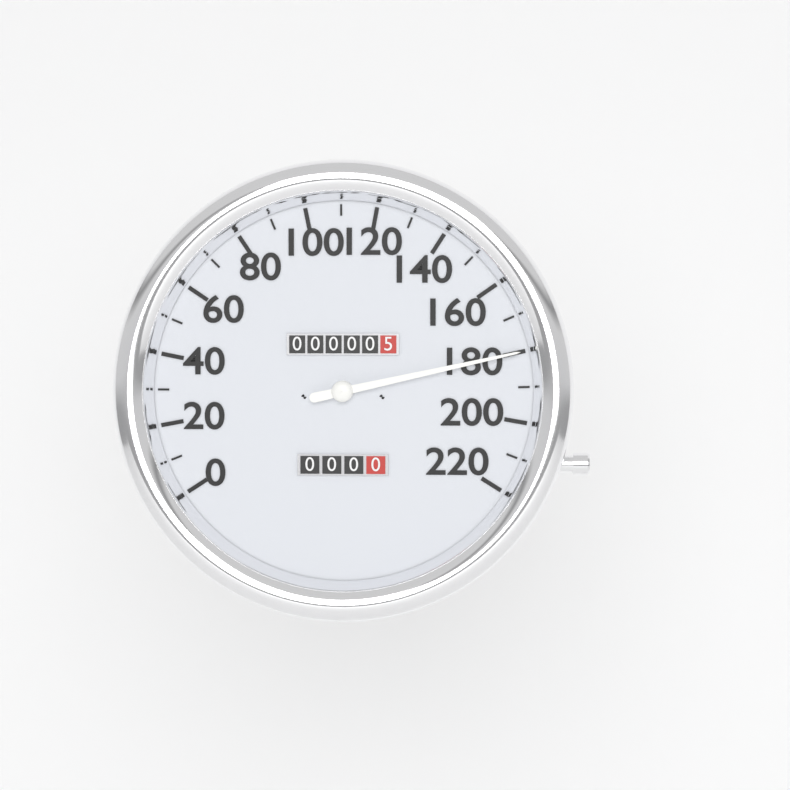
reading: 180 (no unit)
